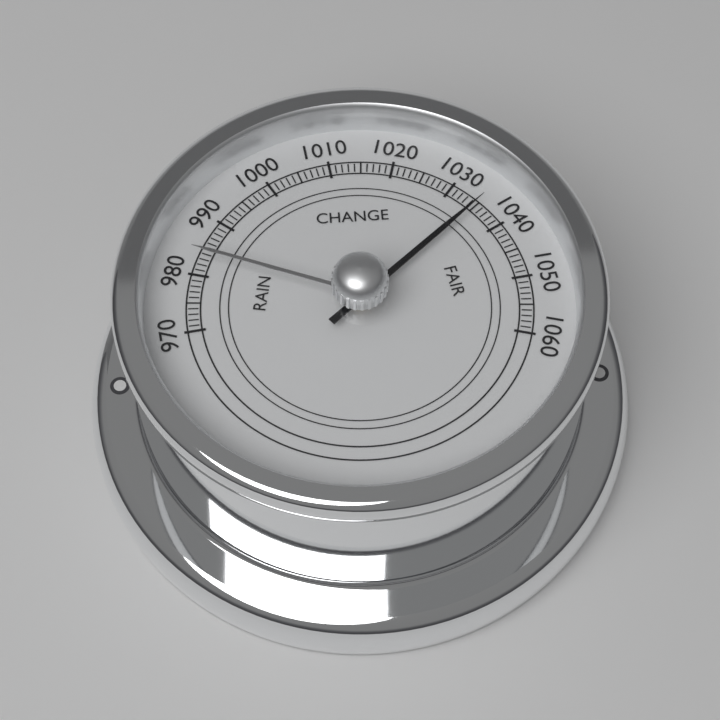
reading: 1035 (no unit)
